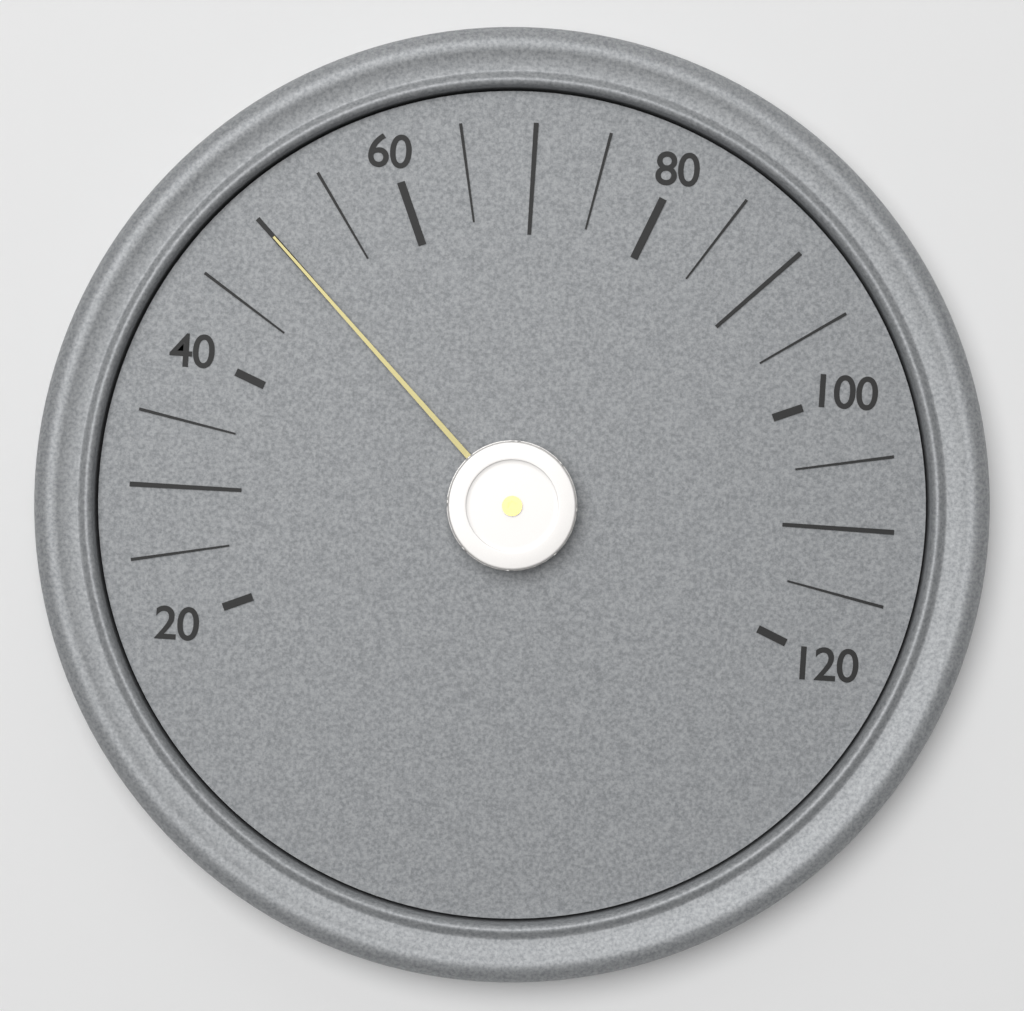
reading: 50 (no unit)
